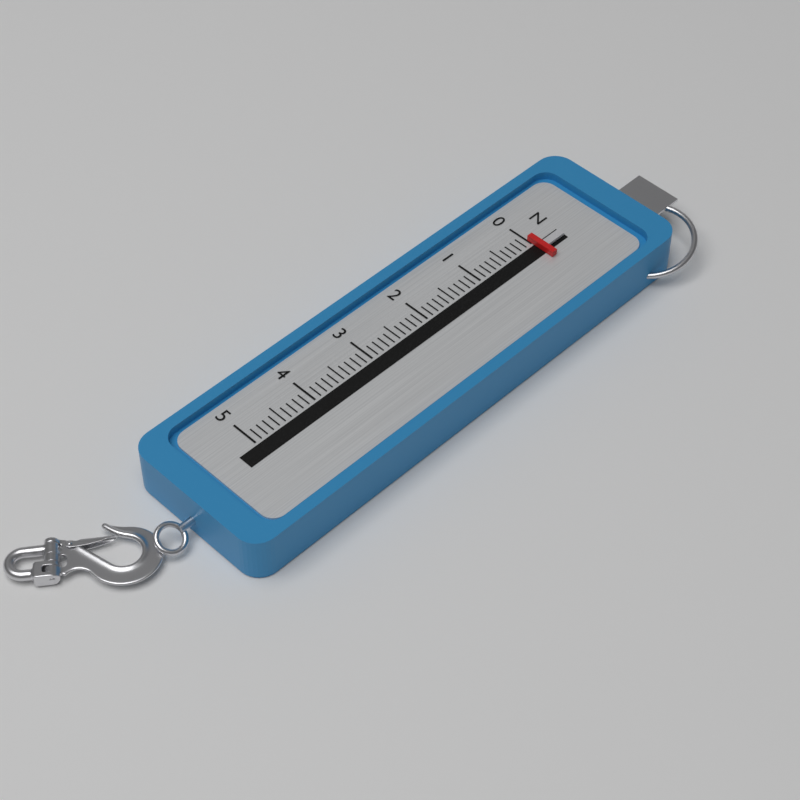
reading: 0.0 N
